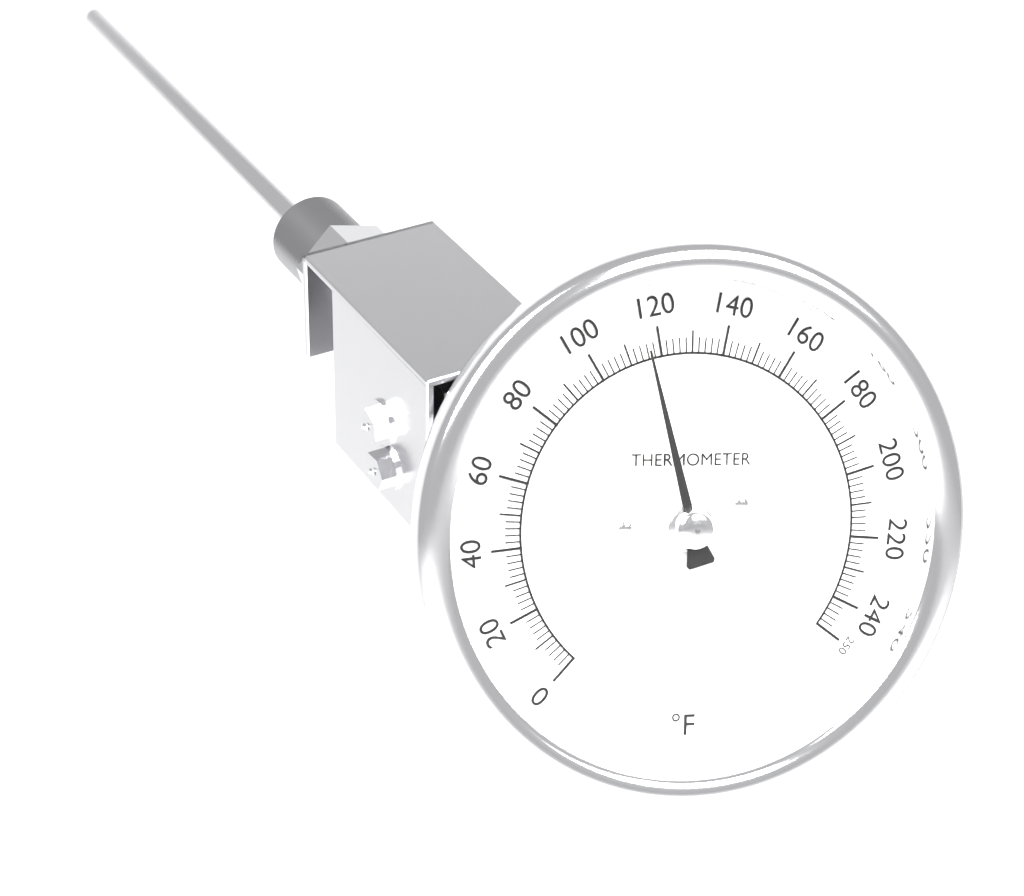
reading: 116 °F
